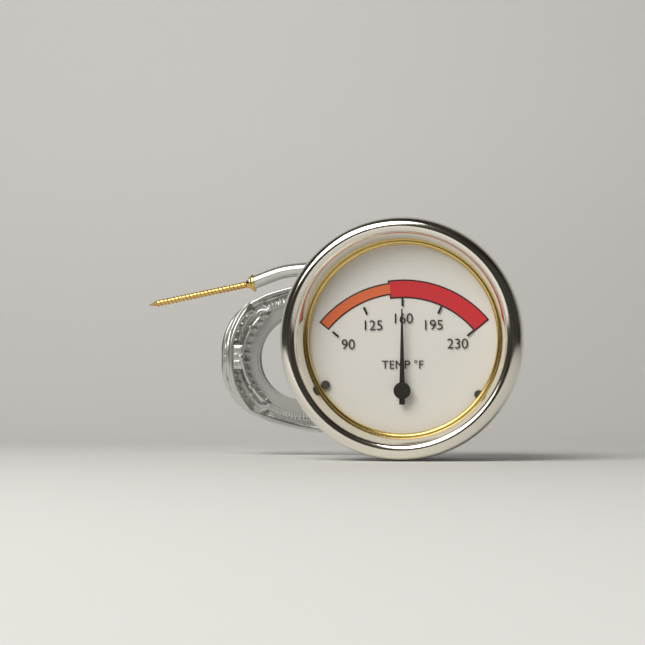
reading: 160 °F
